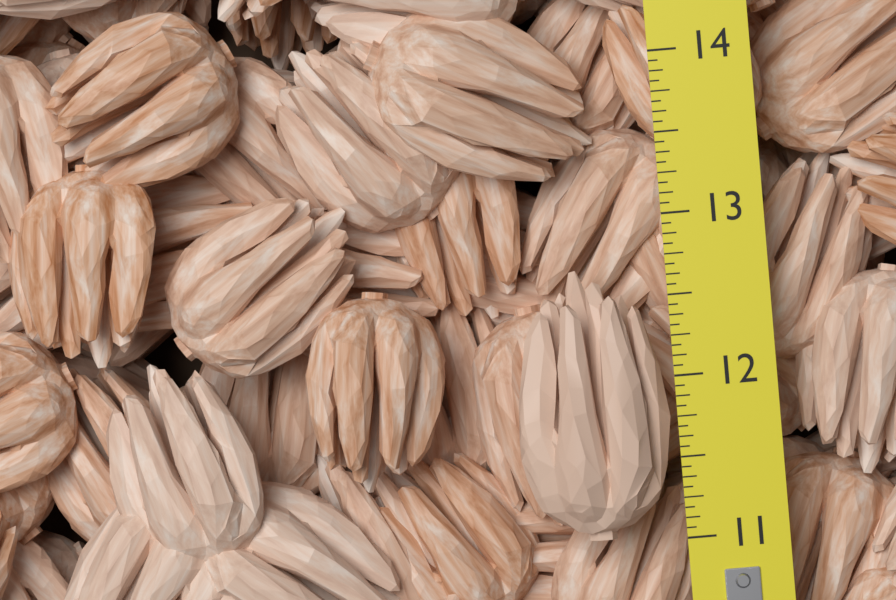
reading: 12.6875 (no unit)
